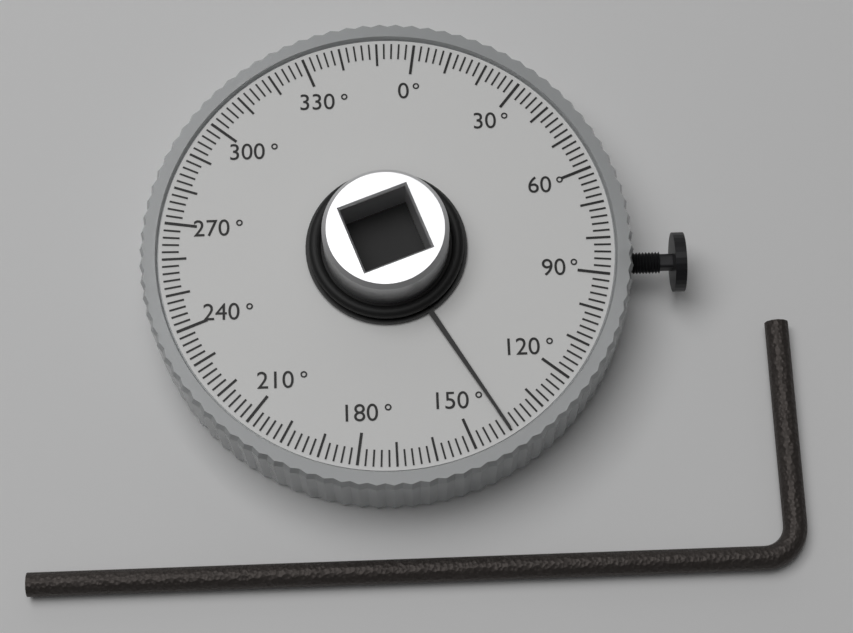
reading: 140 °
